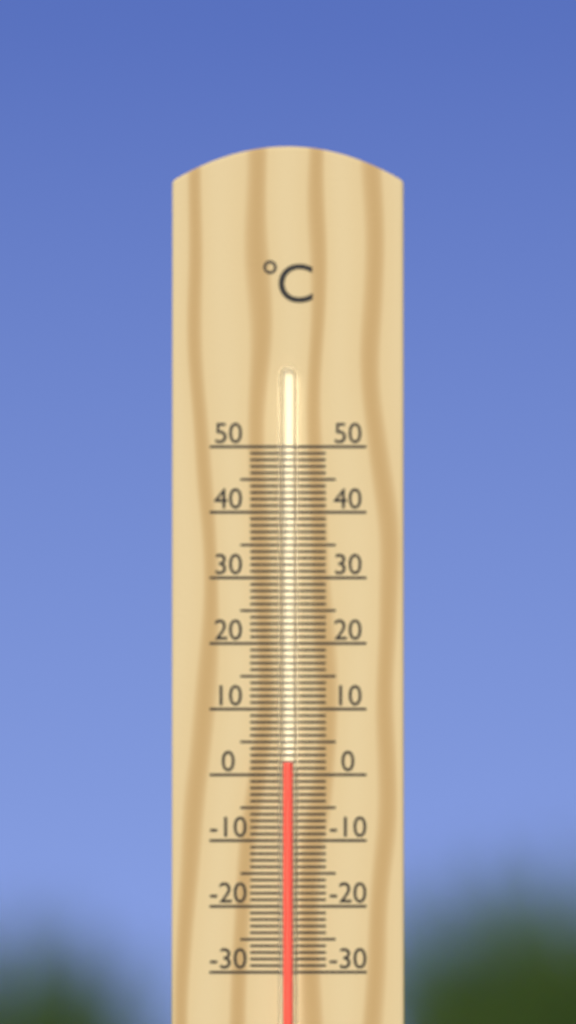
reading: 2 °C
